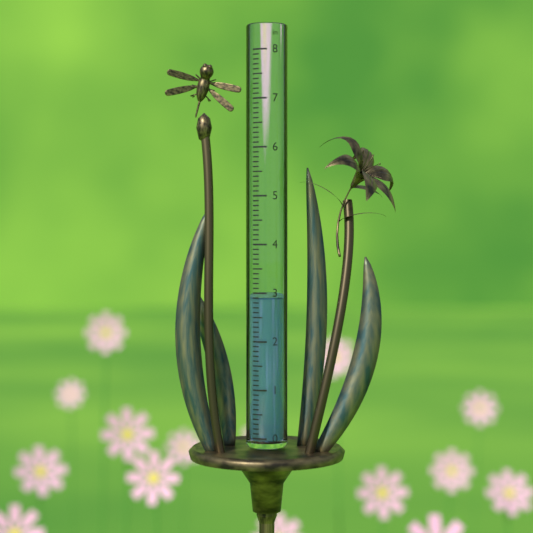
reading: 2.9 in
